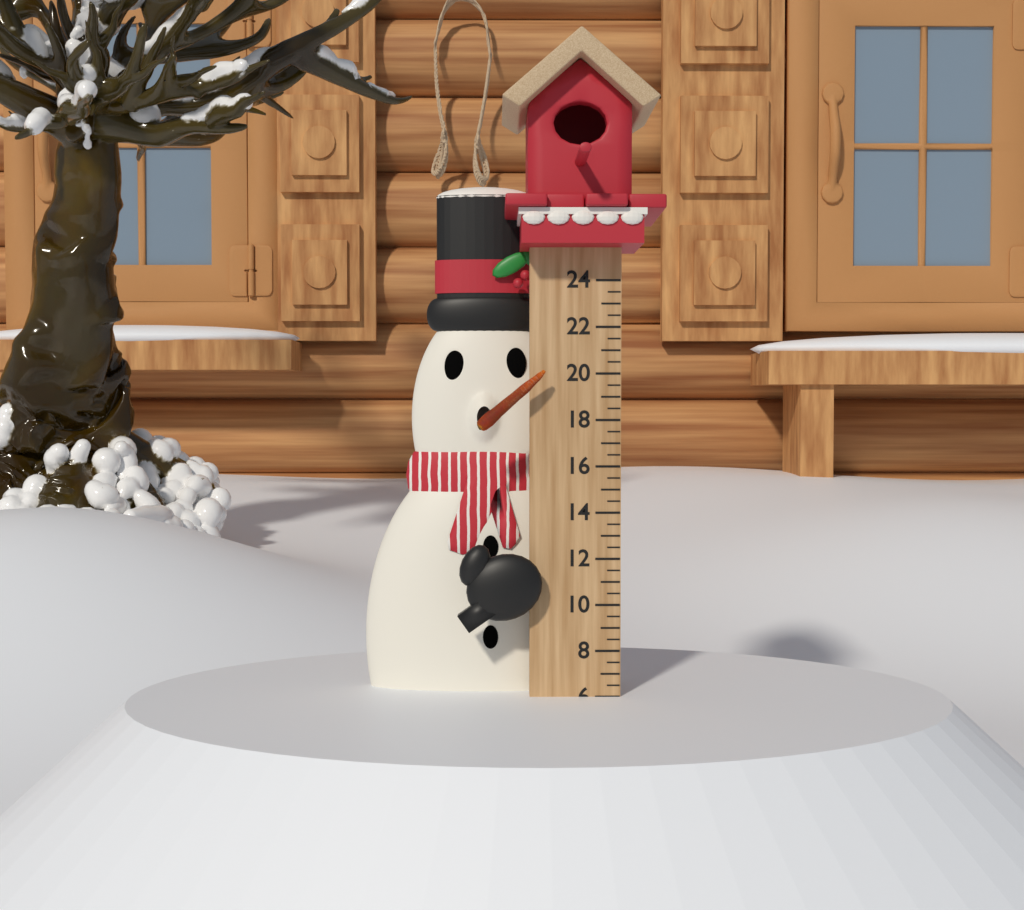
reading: 6.0 (no unit)
